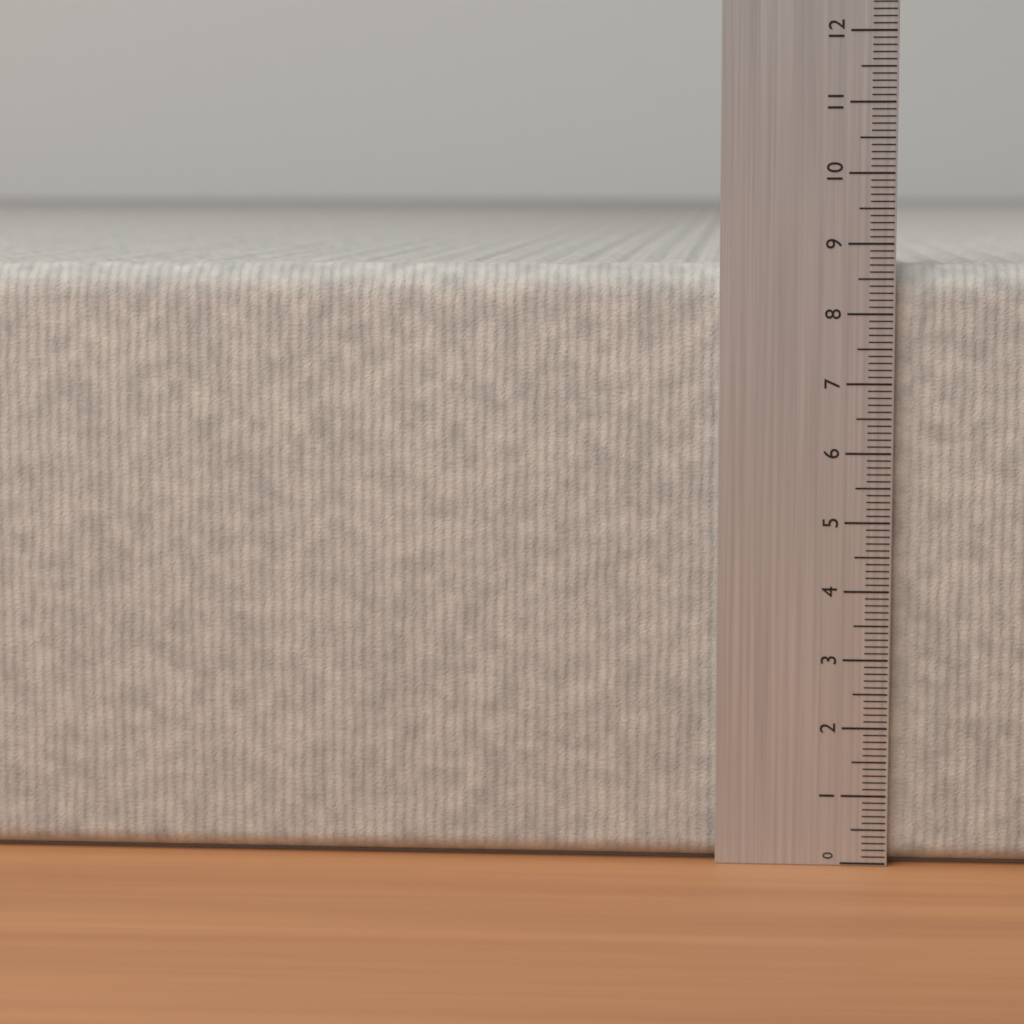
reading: 8.7 (no unit)
